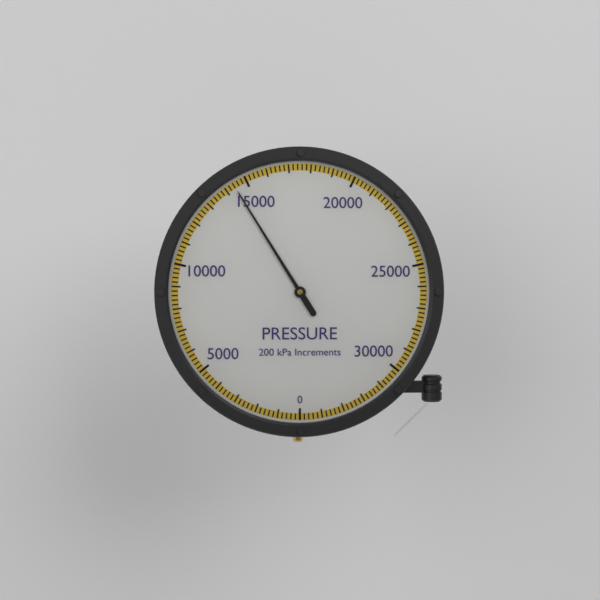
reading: 14400 kPa
